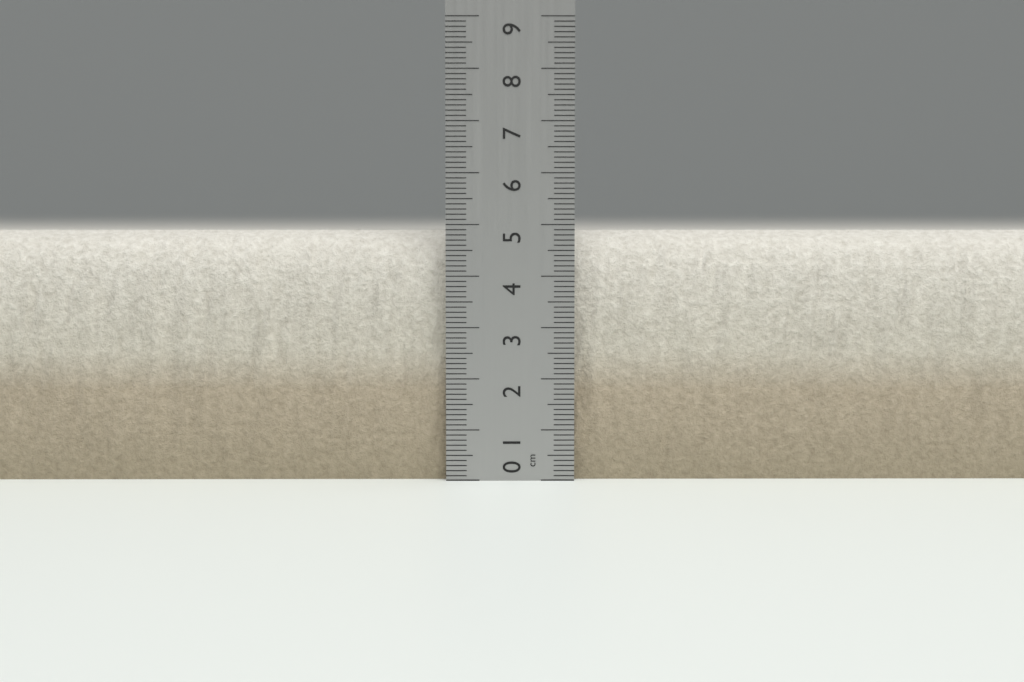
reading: 4.9 cm
